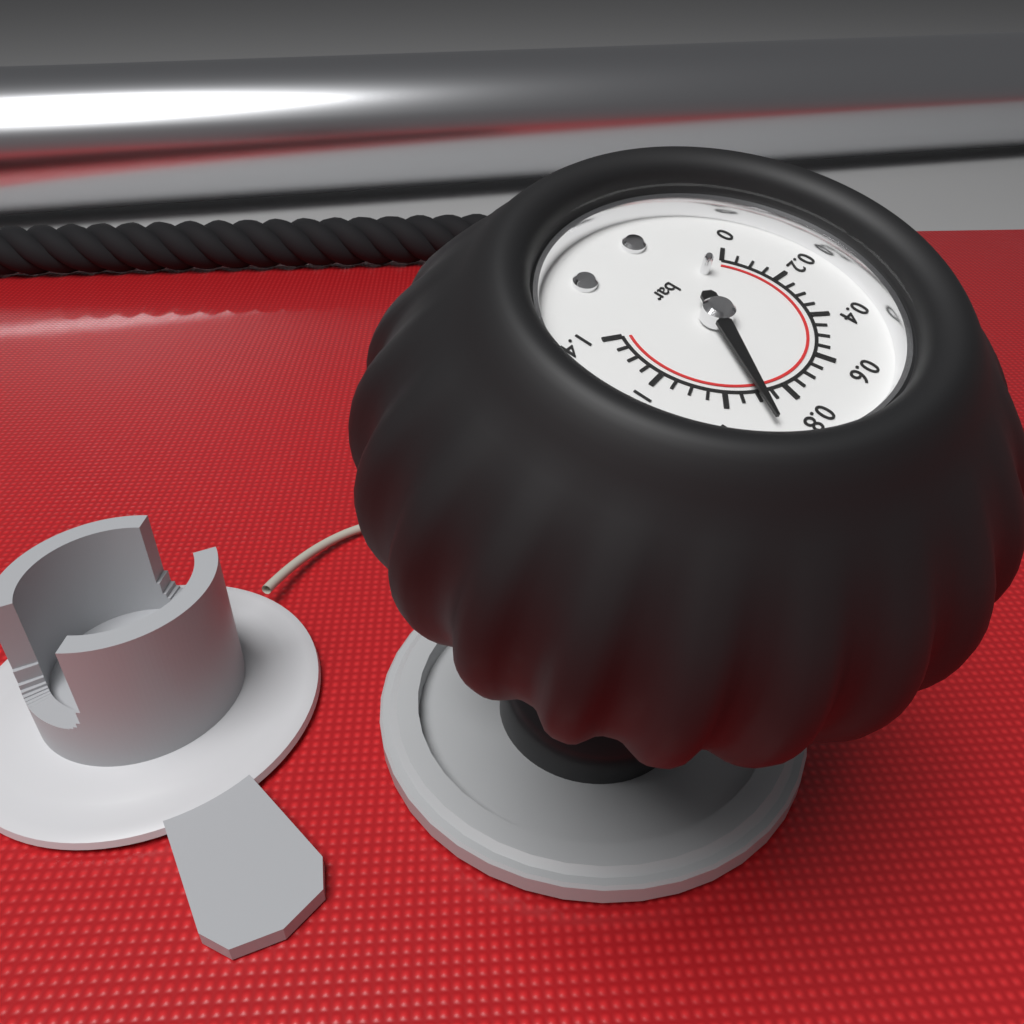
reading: 0.90 bar
